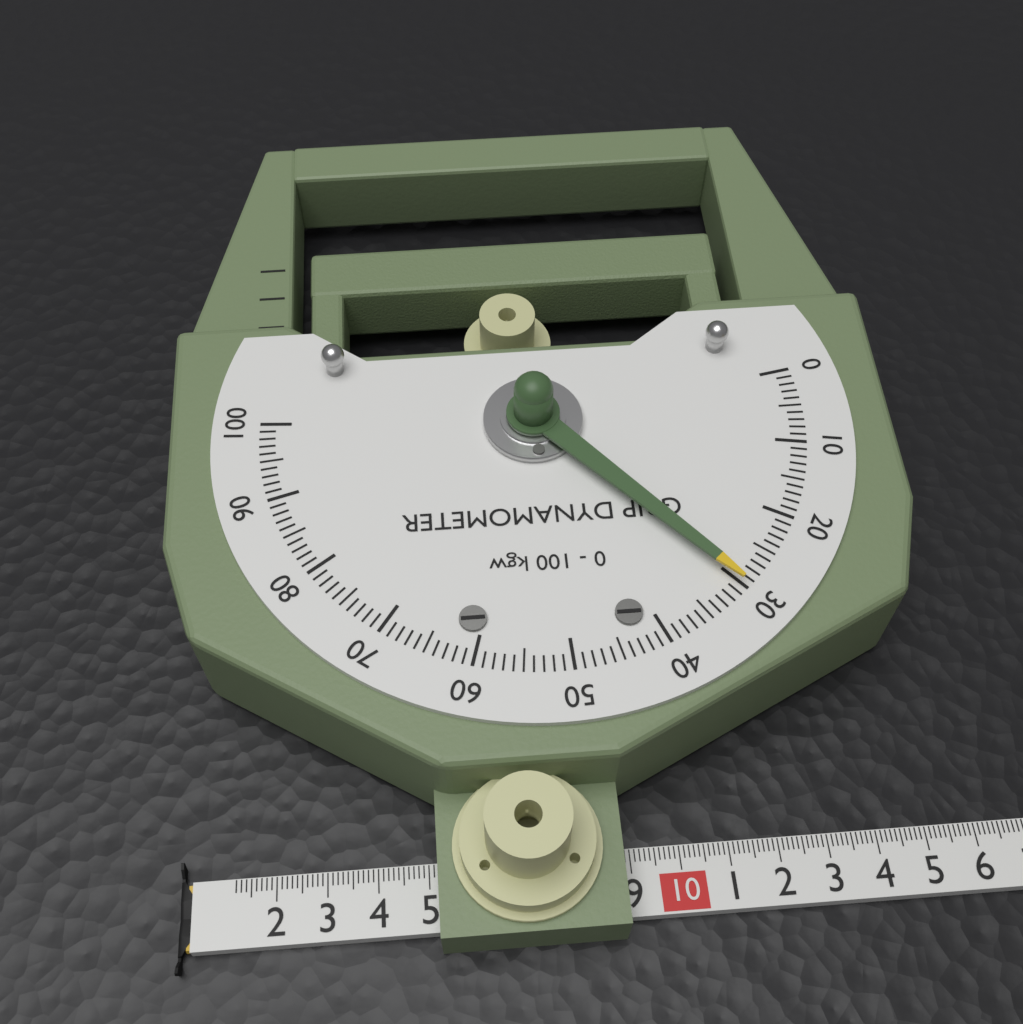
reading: 30 kgw
